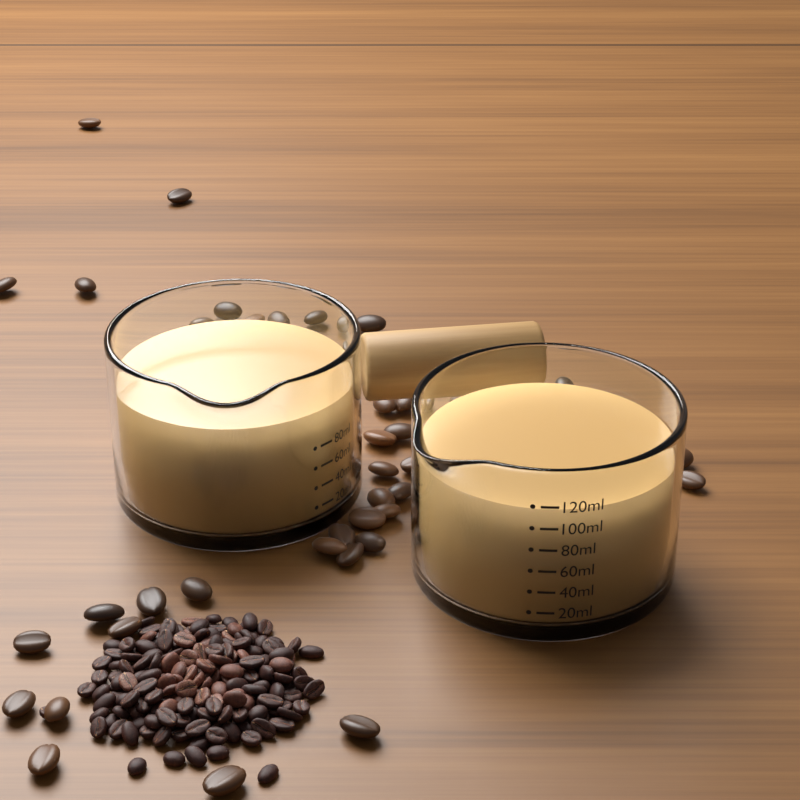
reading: 115 ml
